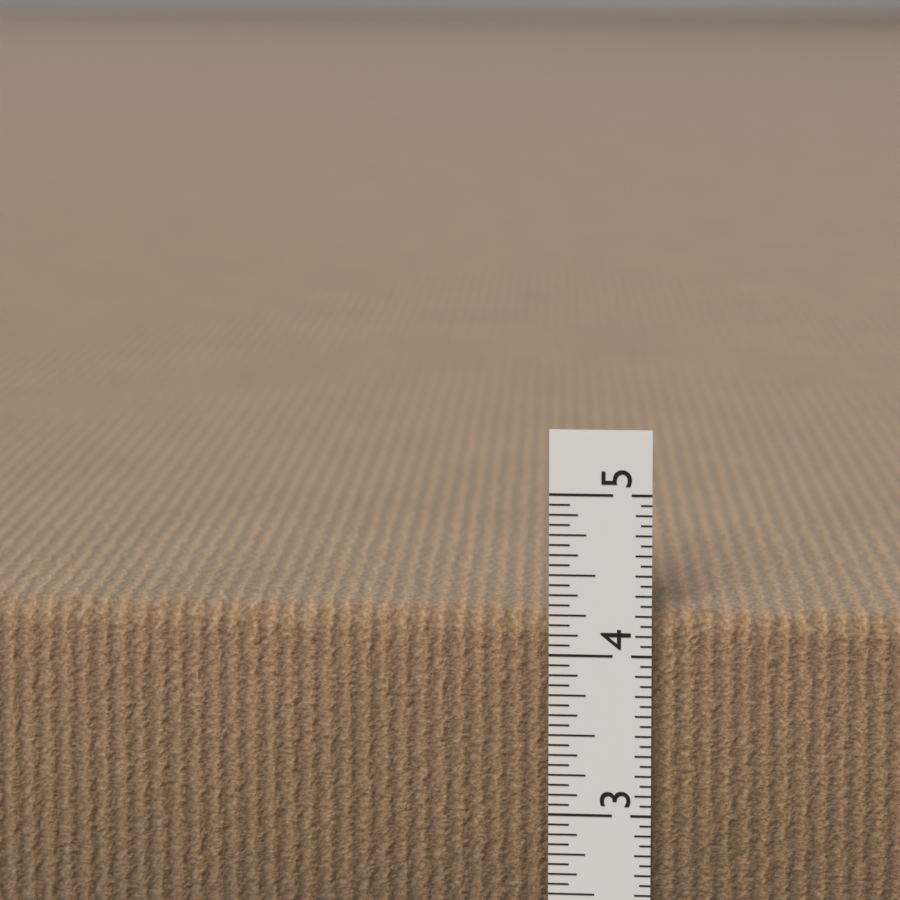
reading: 4.2500 in
